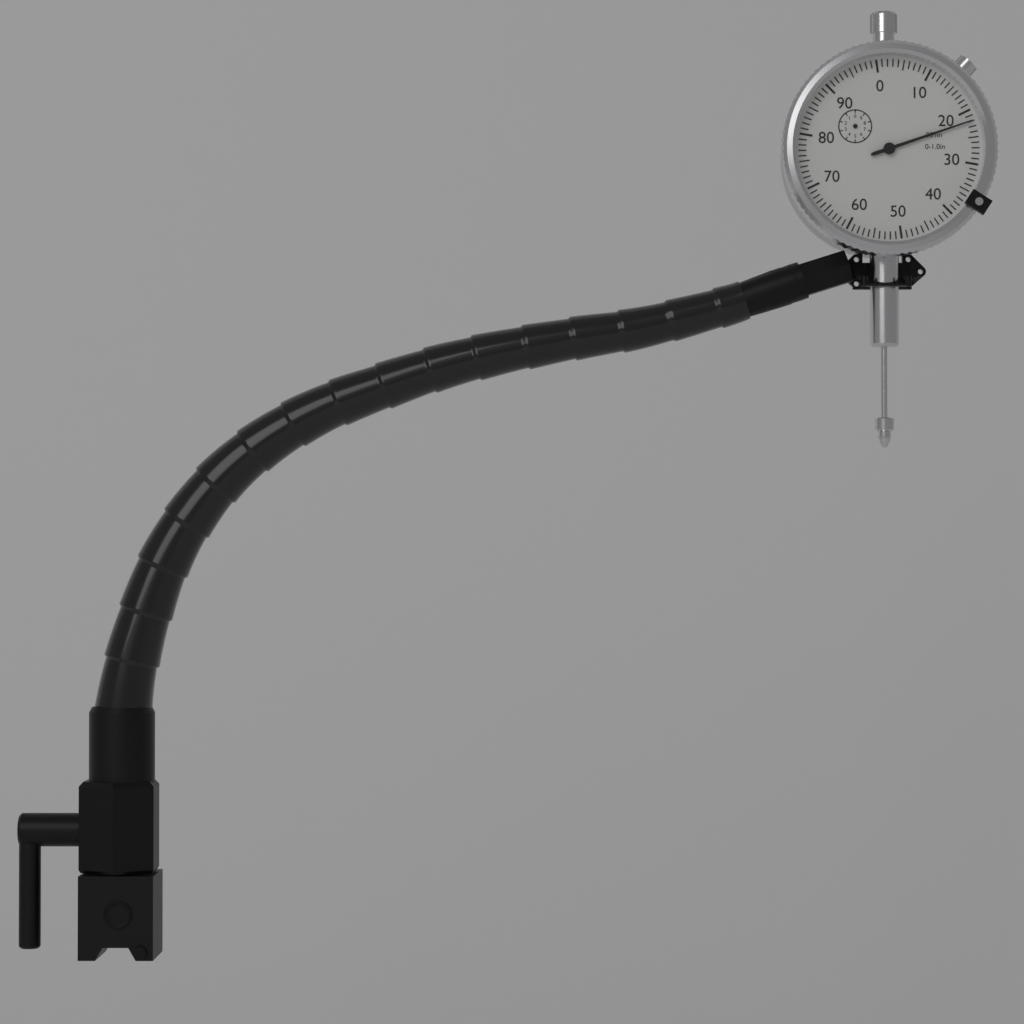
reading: 0.022 in
